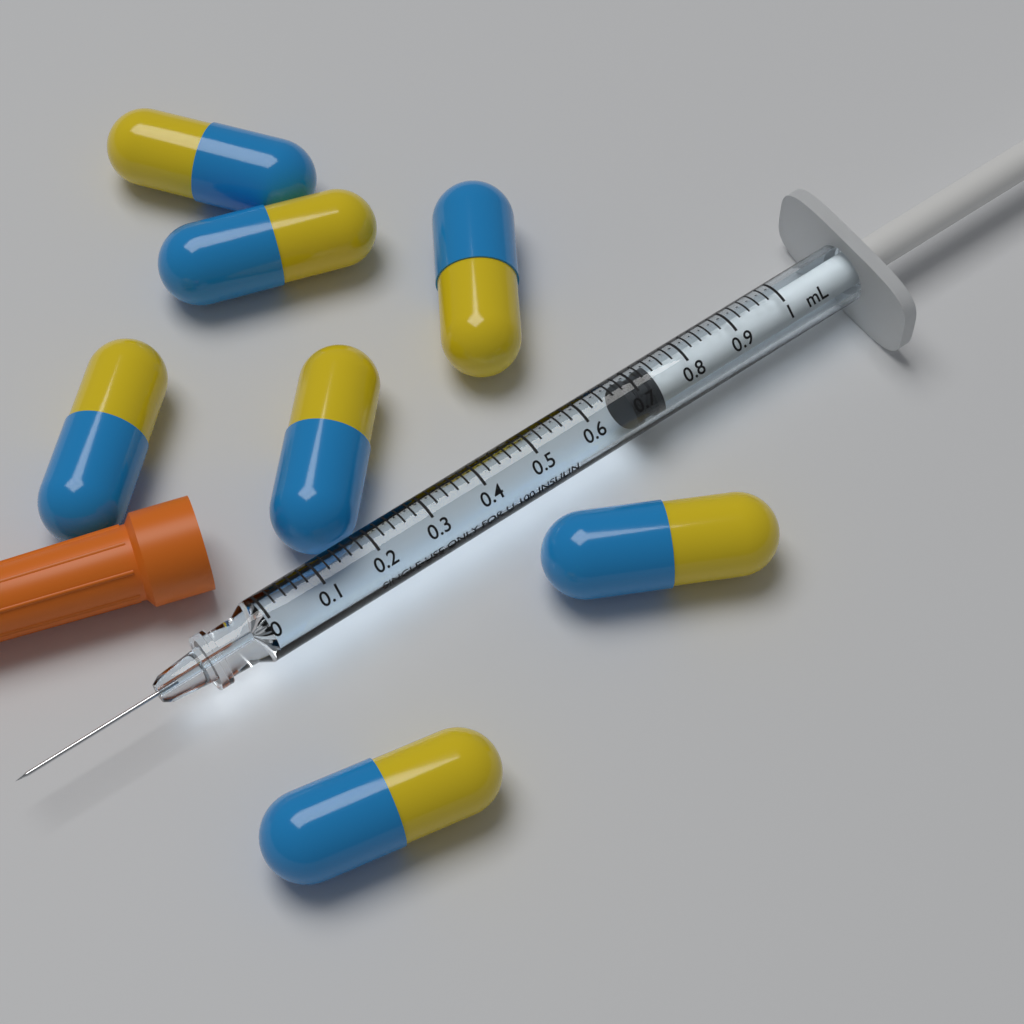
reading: 0.68 mL
